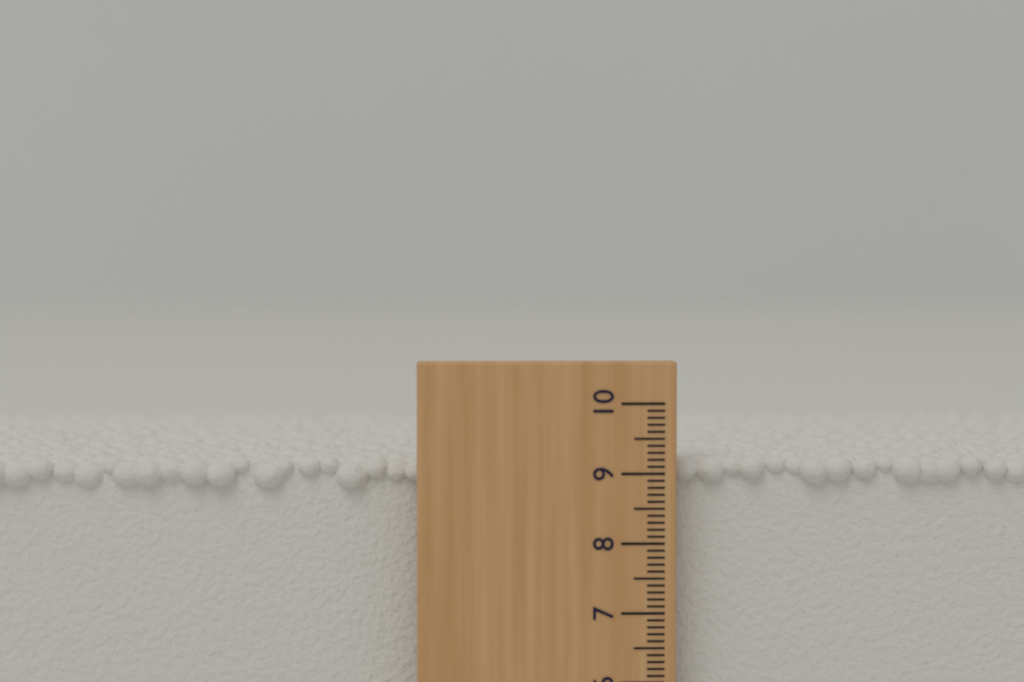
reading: 9.2 (no unit)
